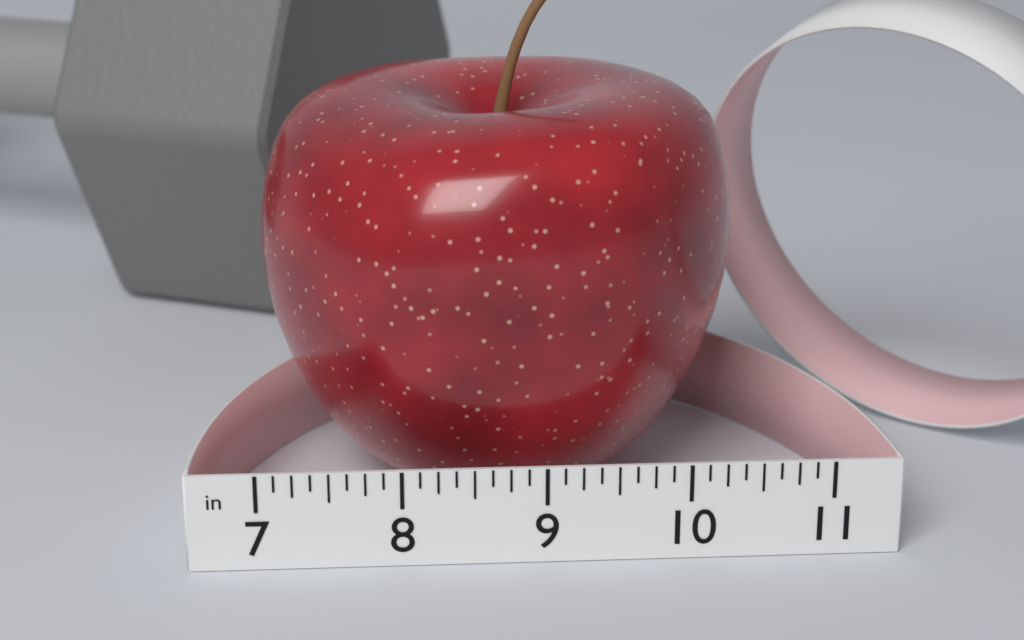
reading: 10.500 in
